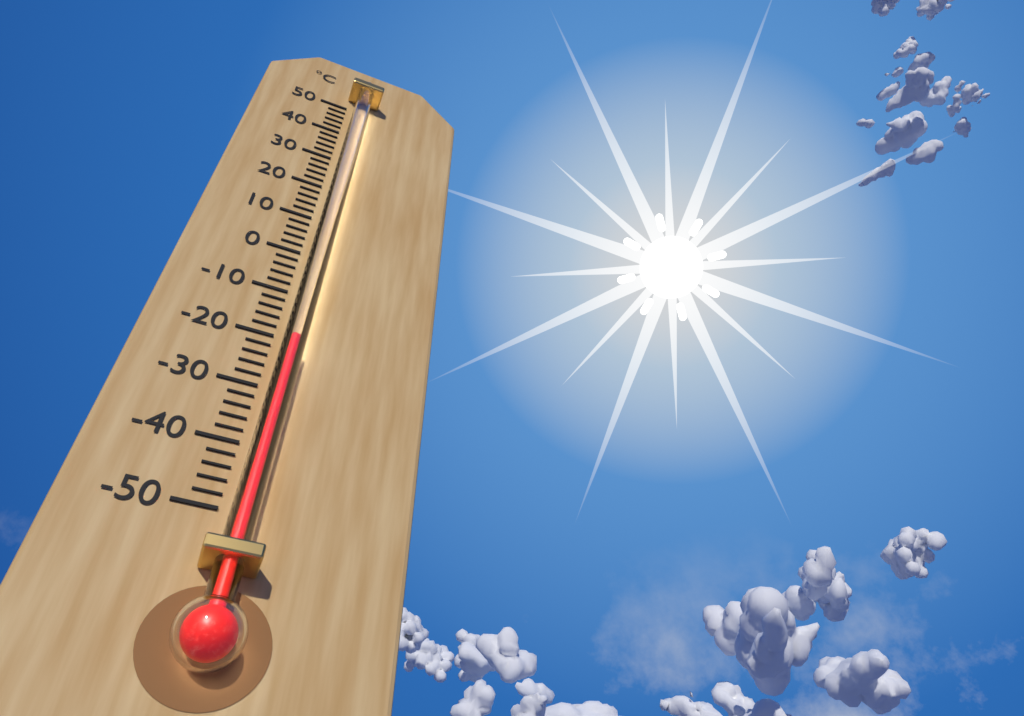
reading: -22 °C
